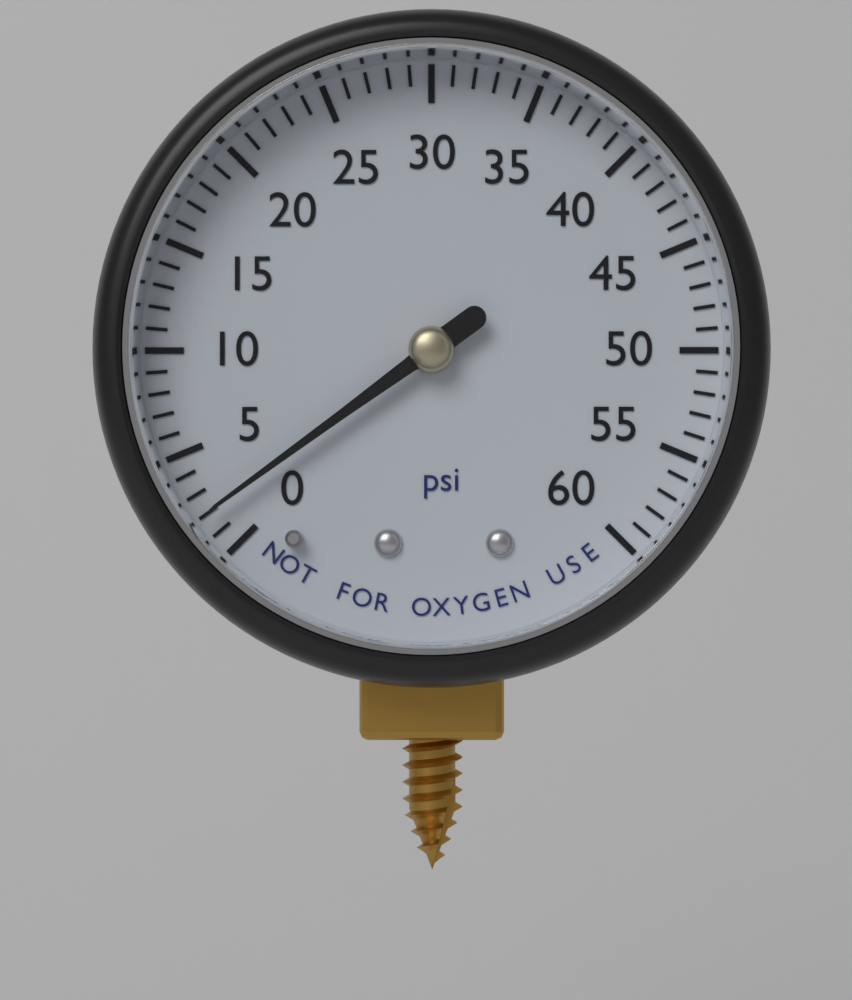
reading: 2 psi
